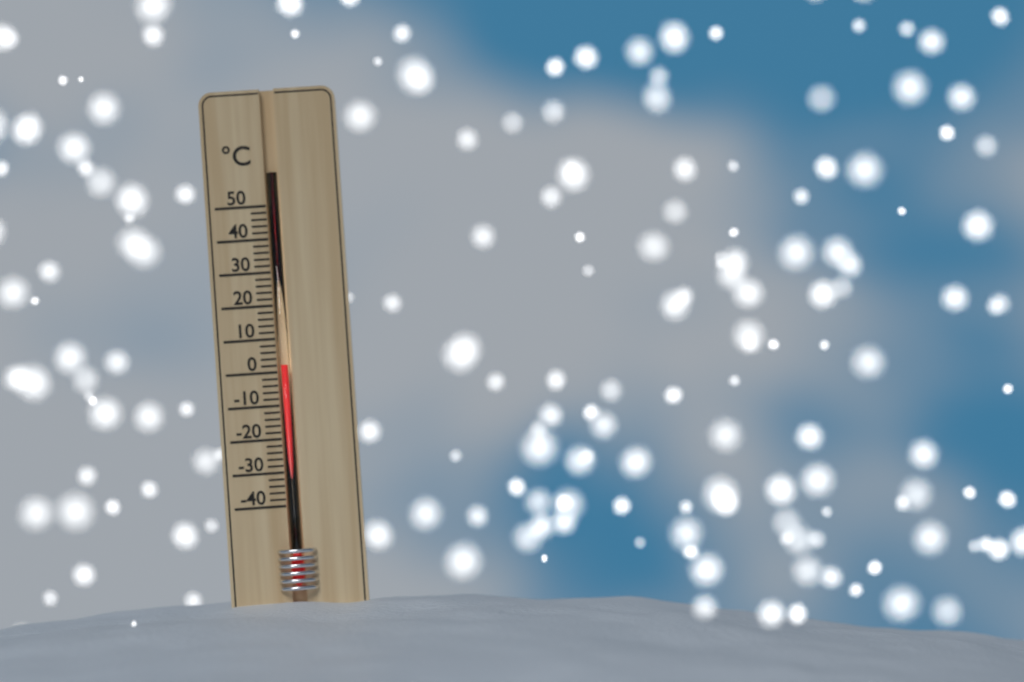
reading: 2 °C
